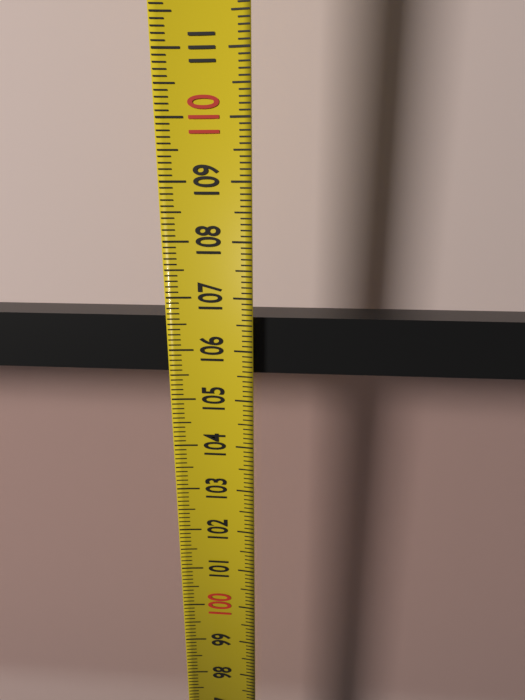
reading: 106.6 (no unit)
